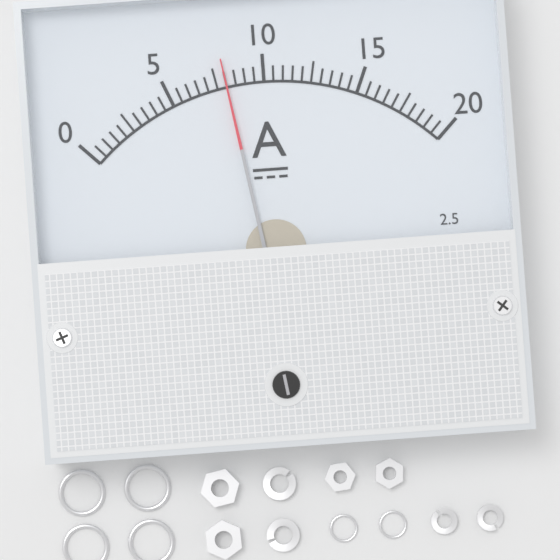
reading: 8.0 A
